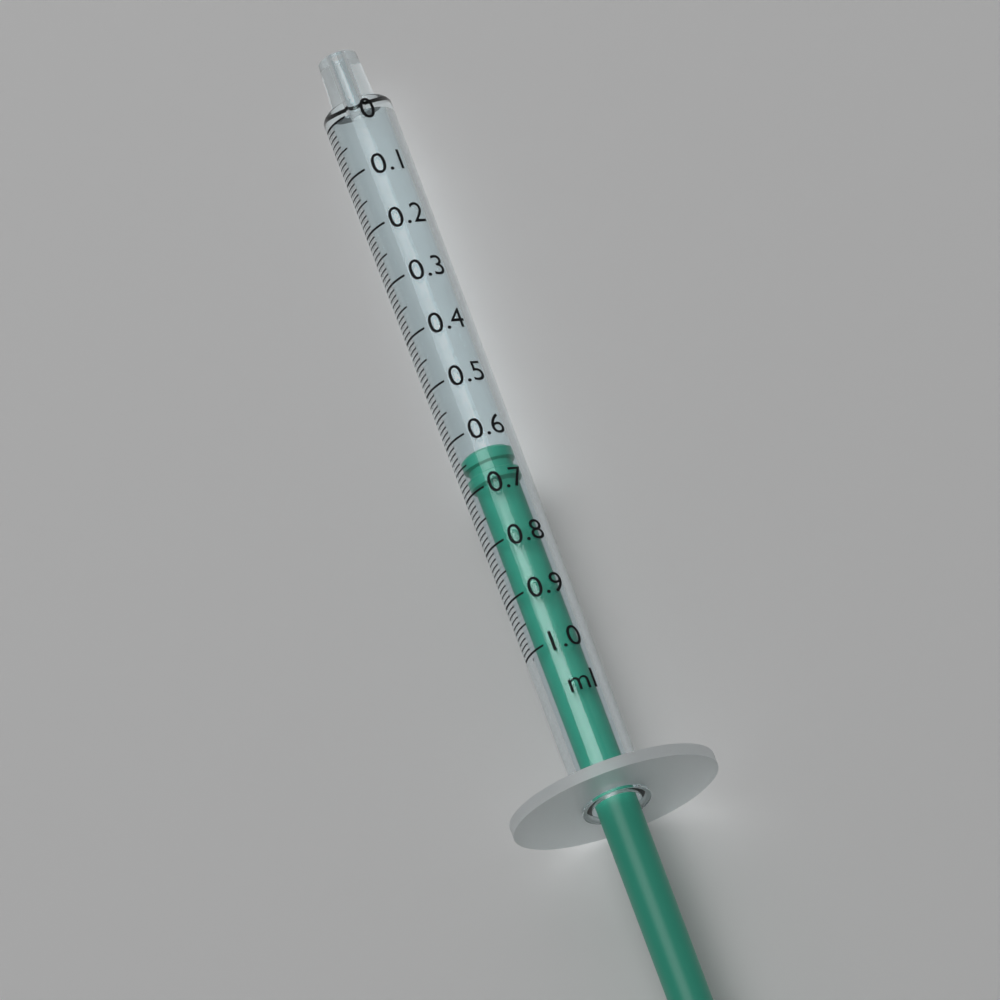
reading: 0.63 ml
